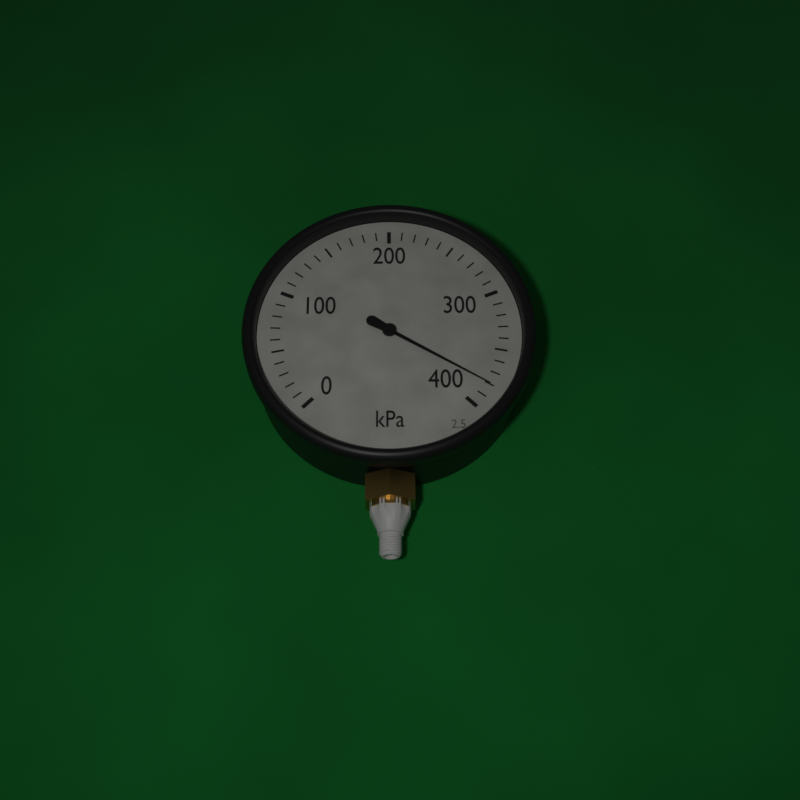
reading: 380 kPa
